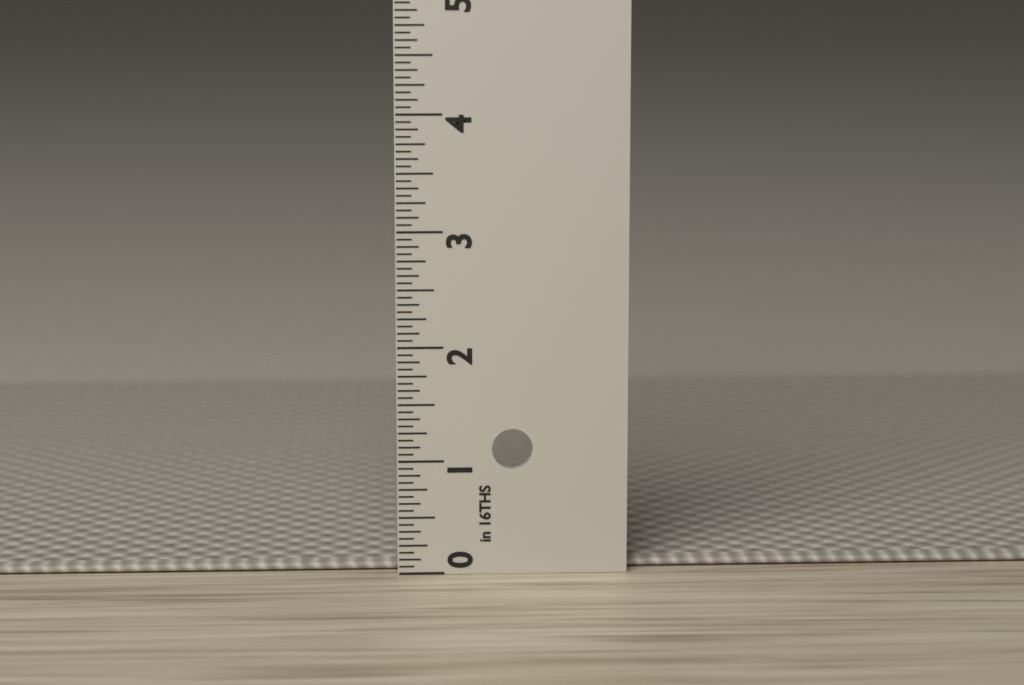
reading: 0.0625 in
